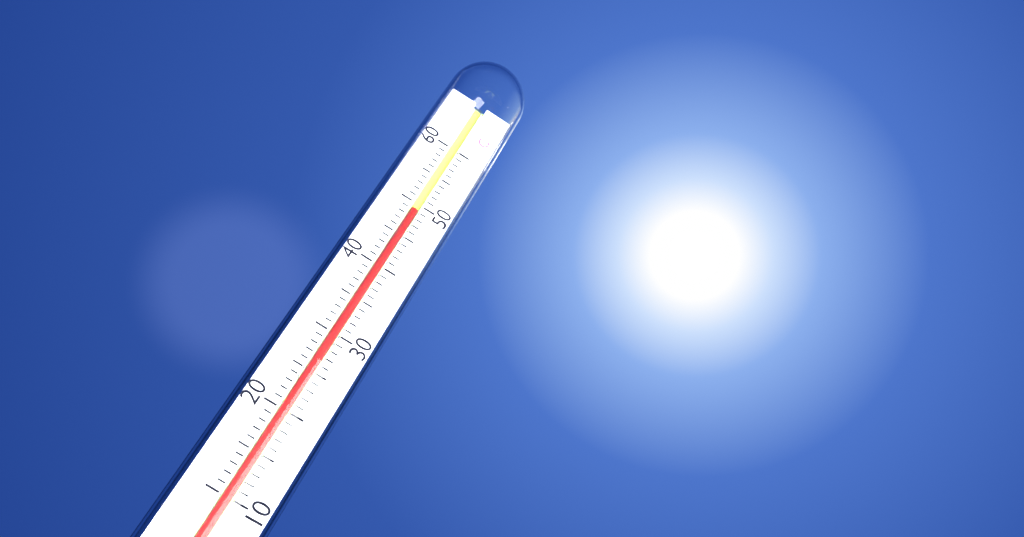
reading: 49 °C
